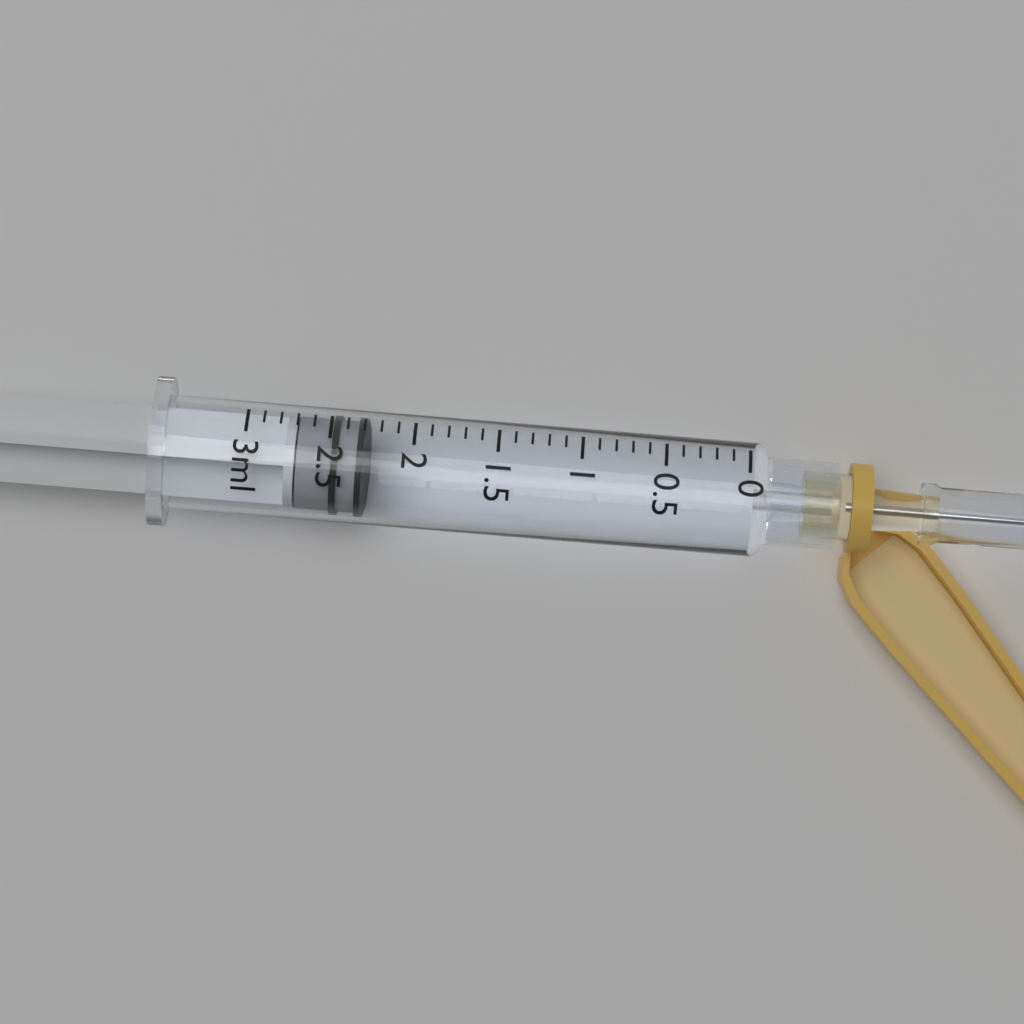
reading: 2.3 ml
